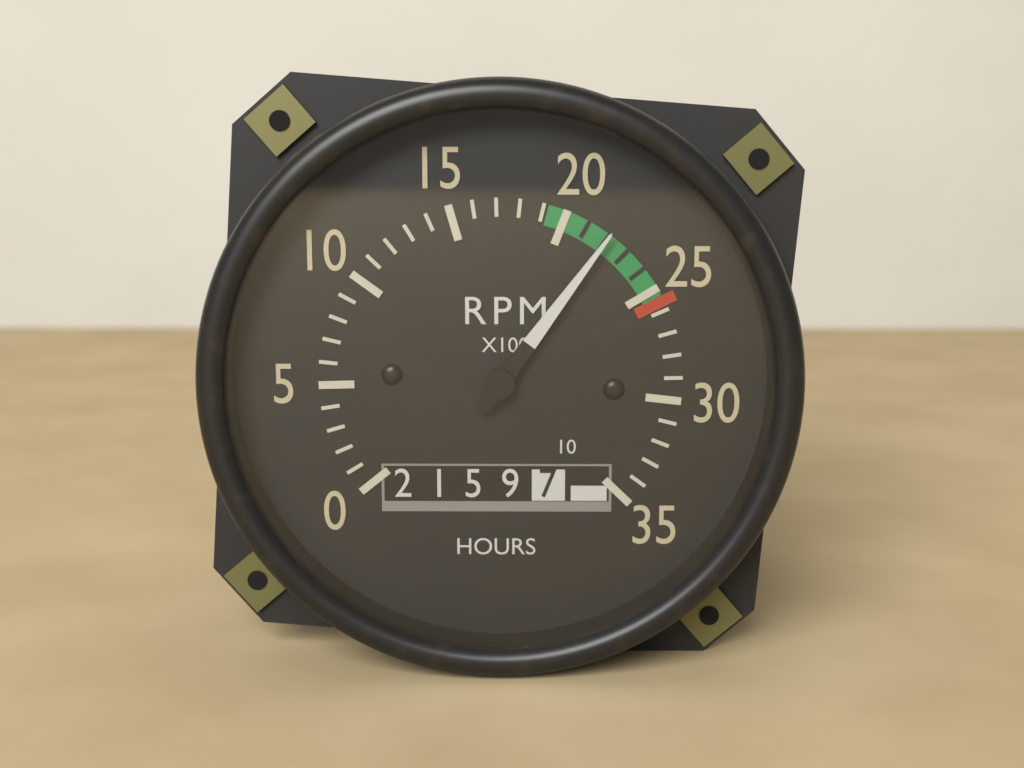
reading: 22 RPM x100
